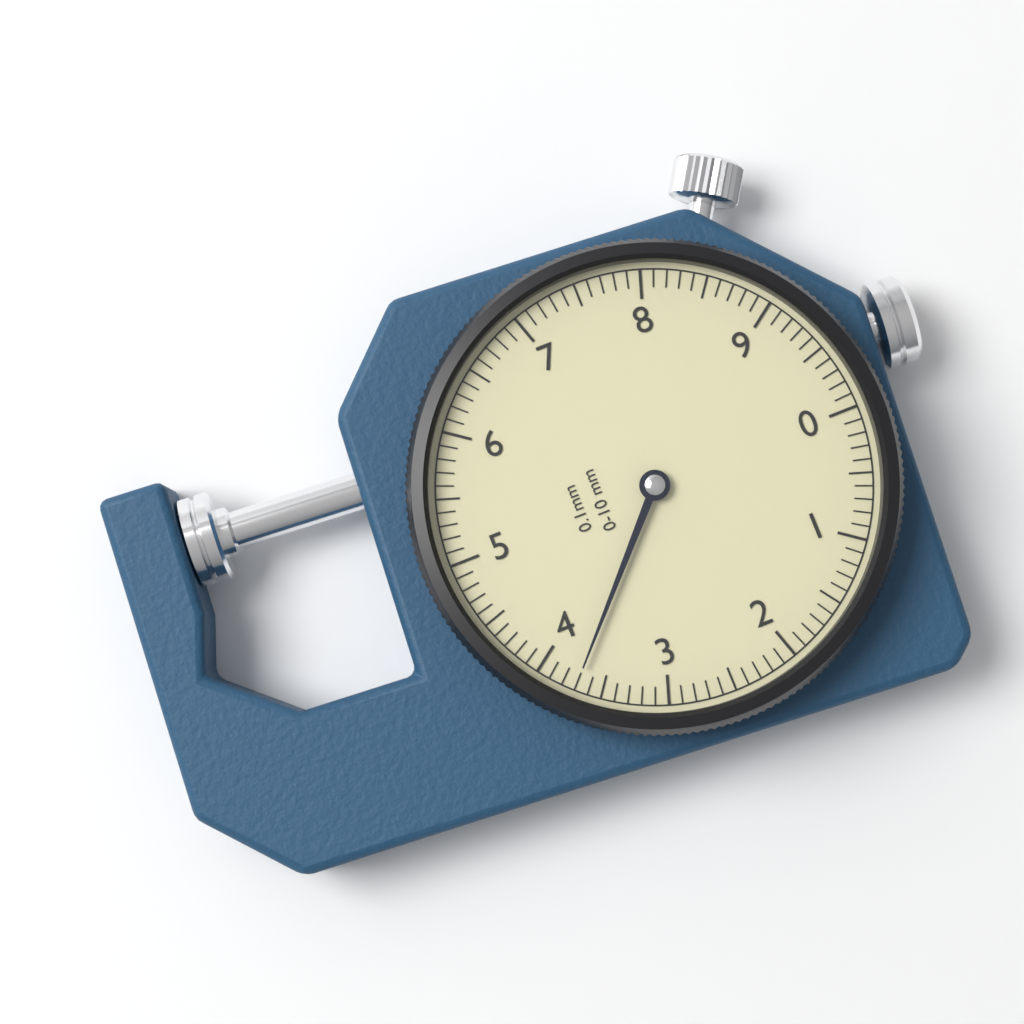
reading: 3.7 mm
